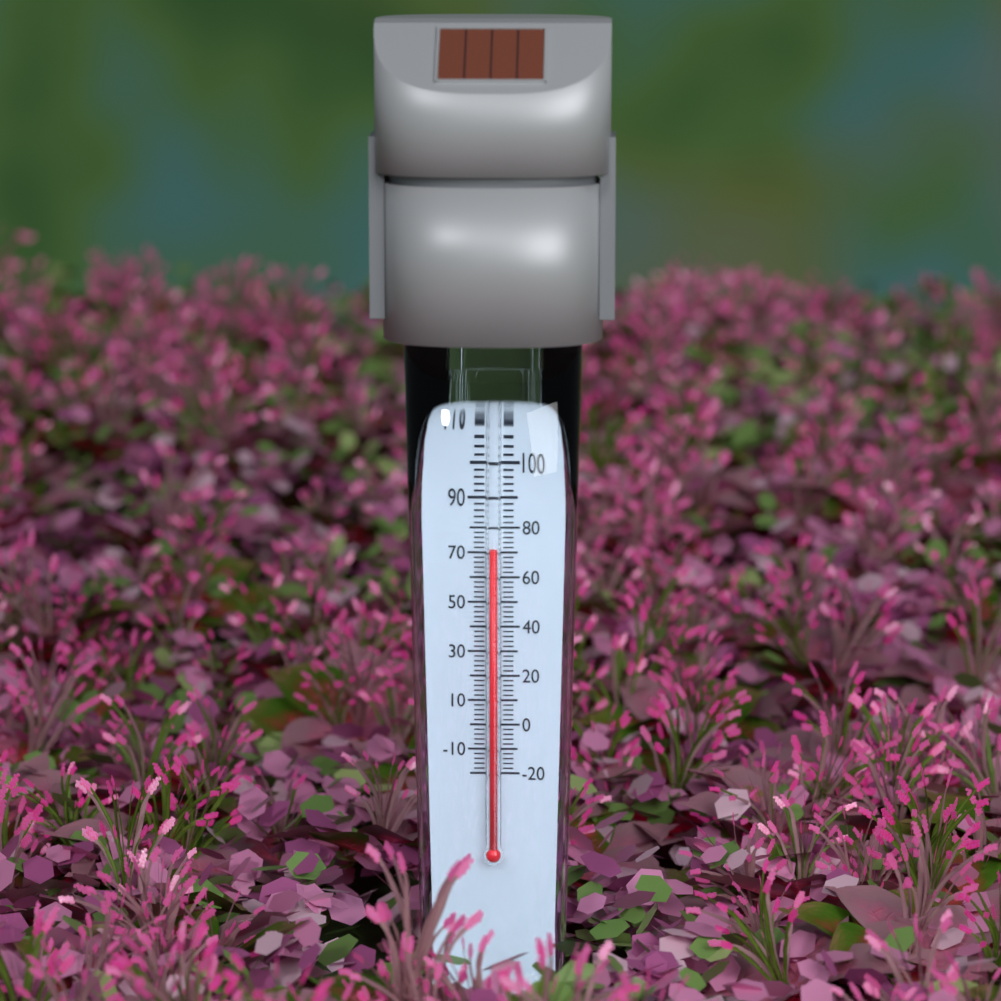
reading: 72 °F
